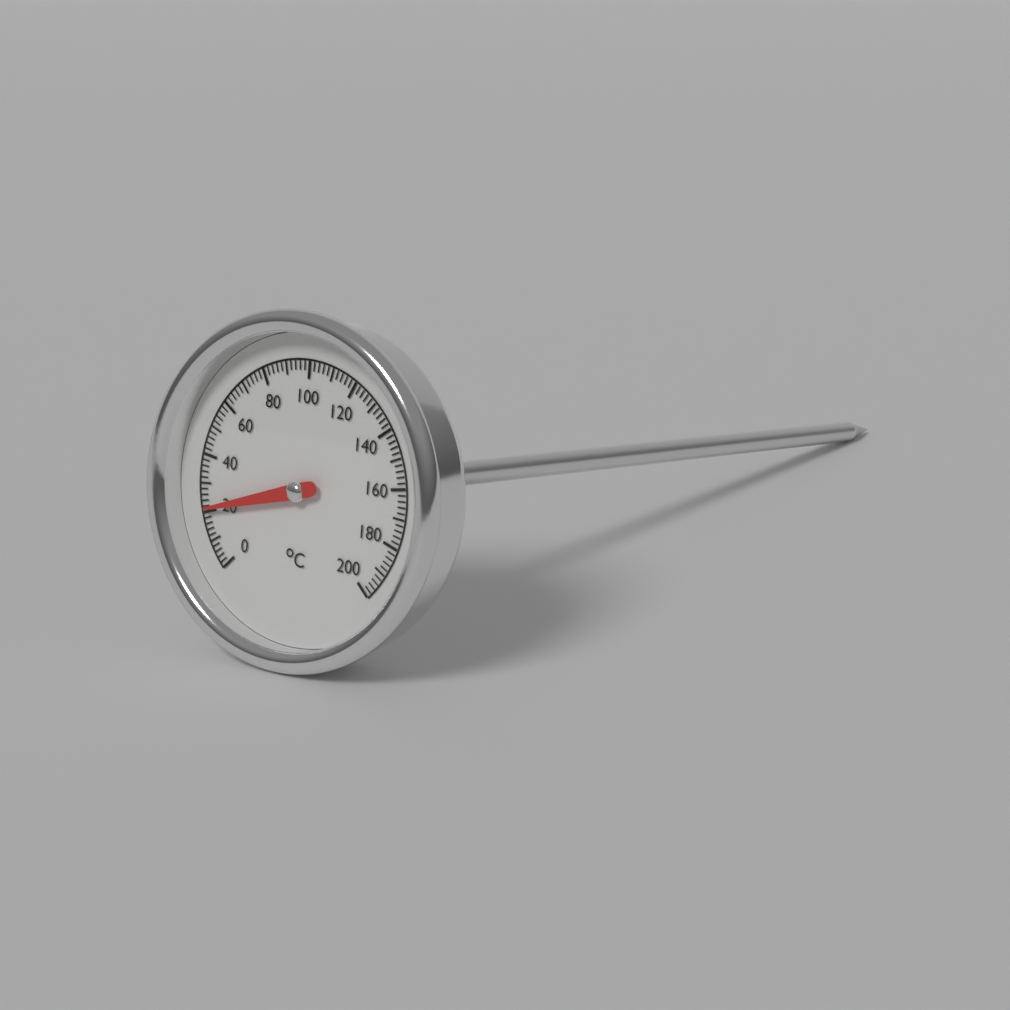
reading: 21 °C
